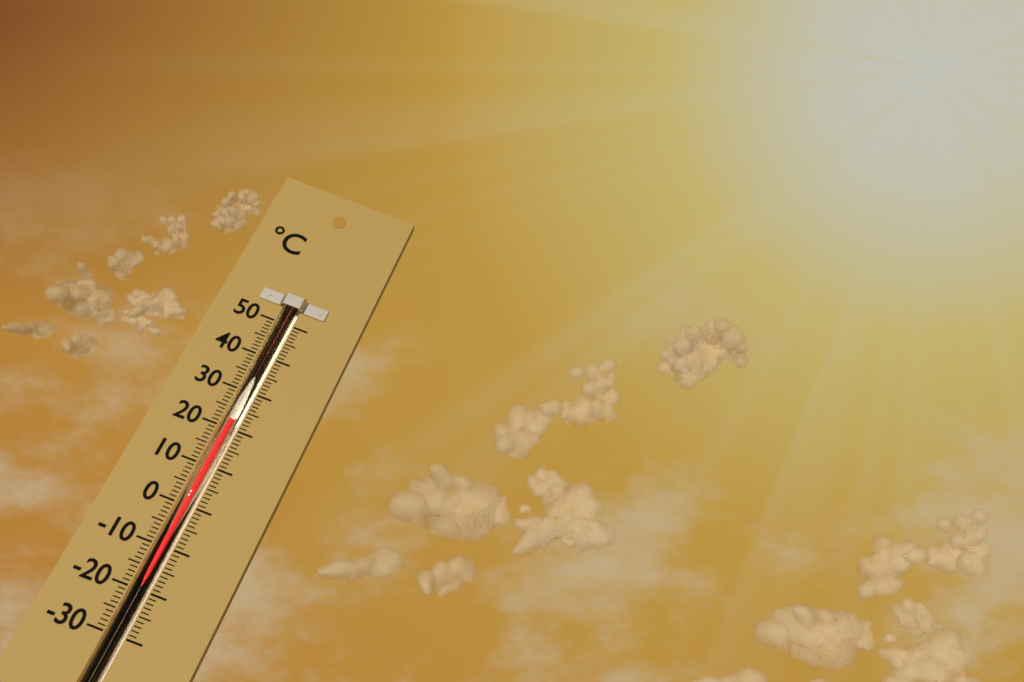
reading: 22 °C
